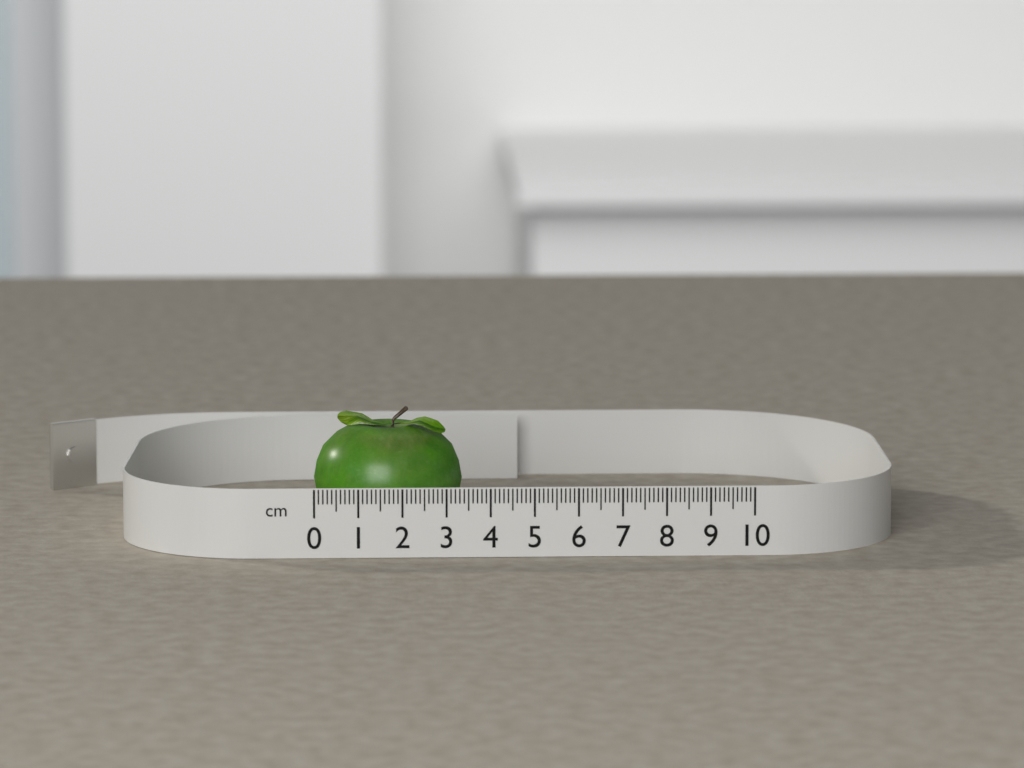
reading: 3.4 cm
